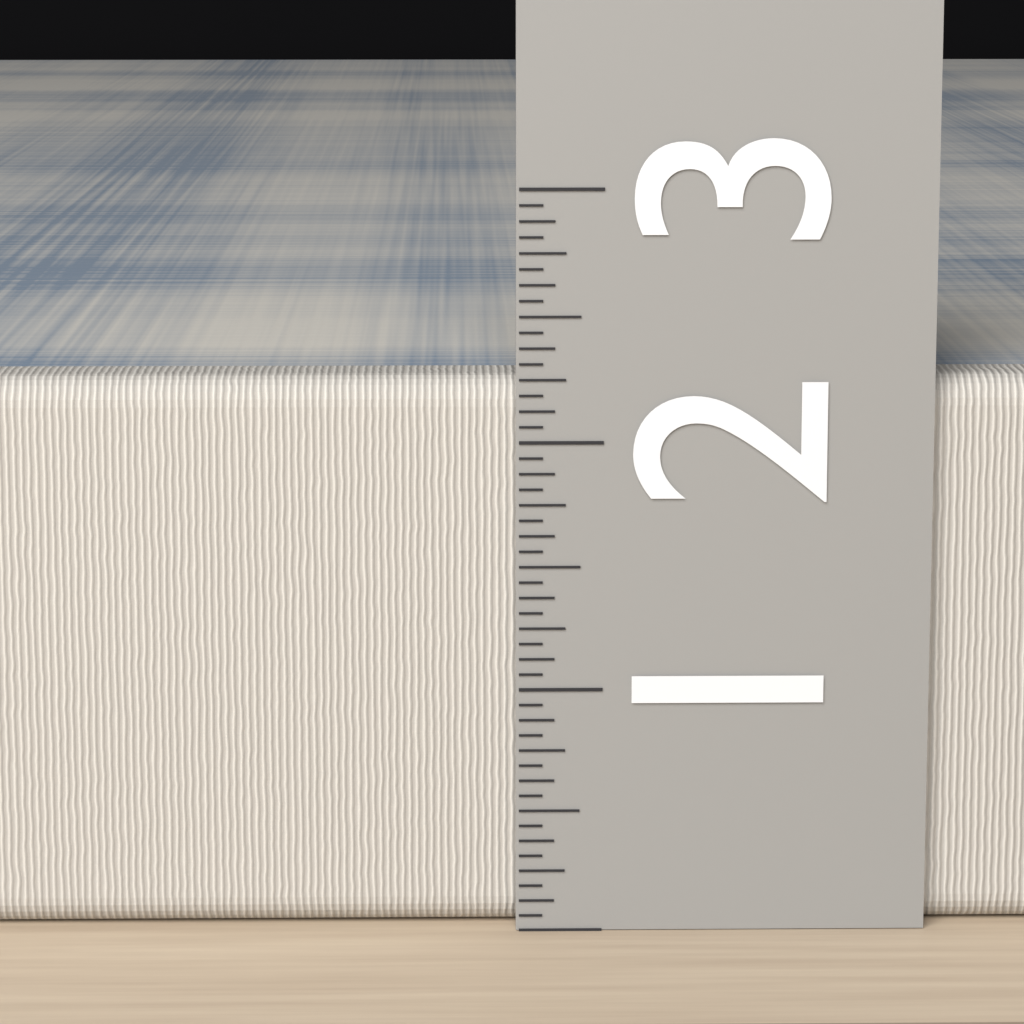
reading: 2.2500 (no unit)
